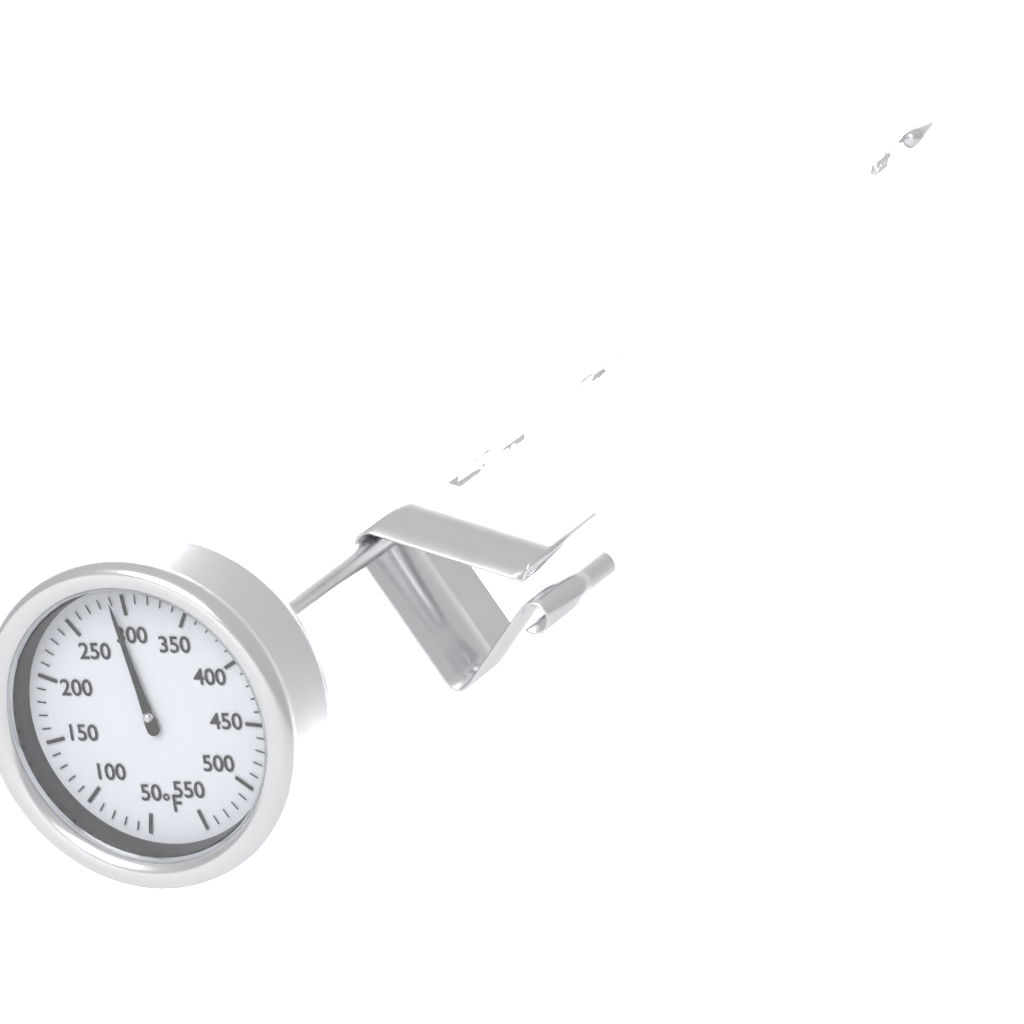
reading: 290 °F
